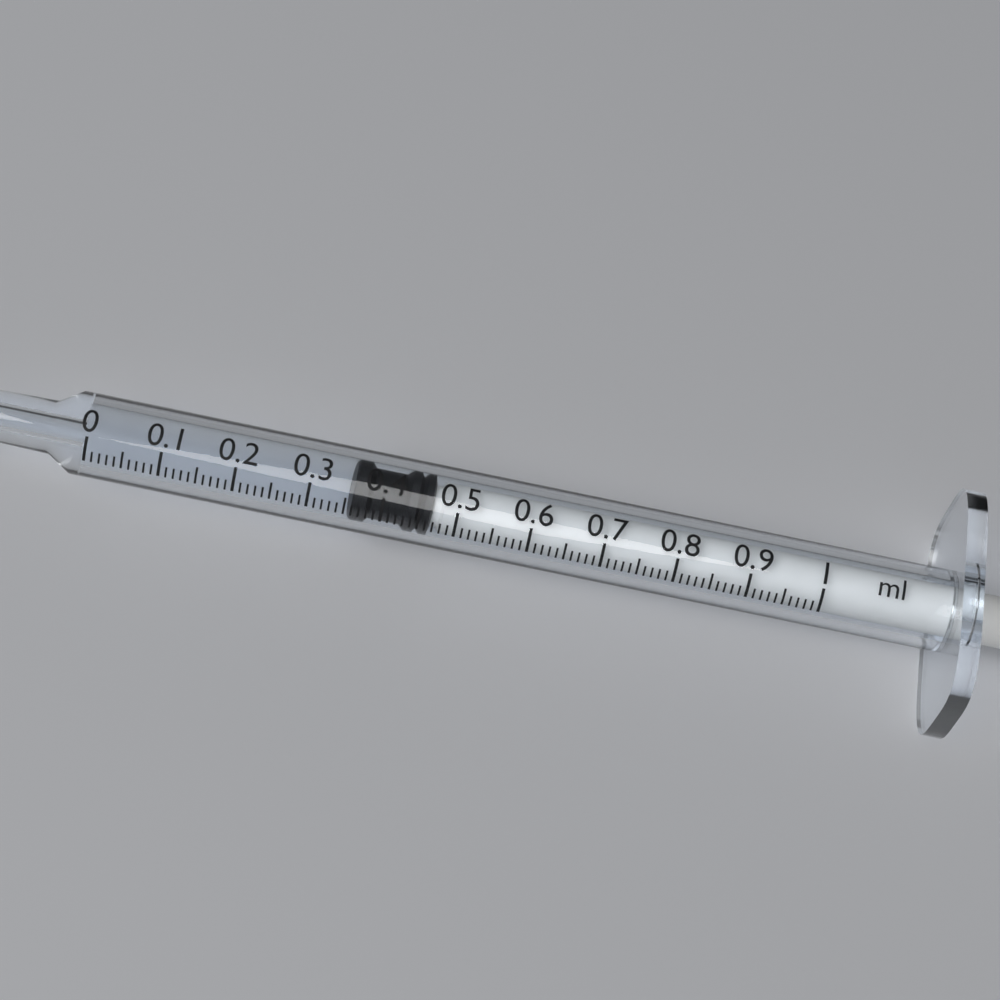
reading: 0.36 ml
